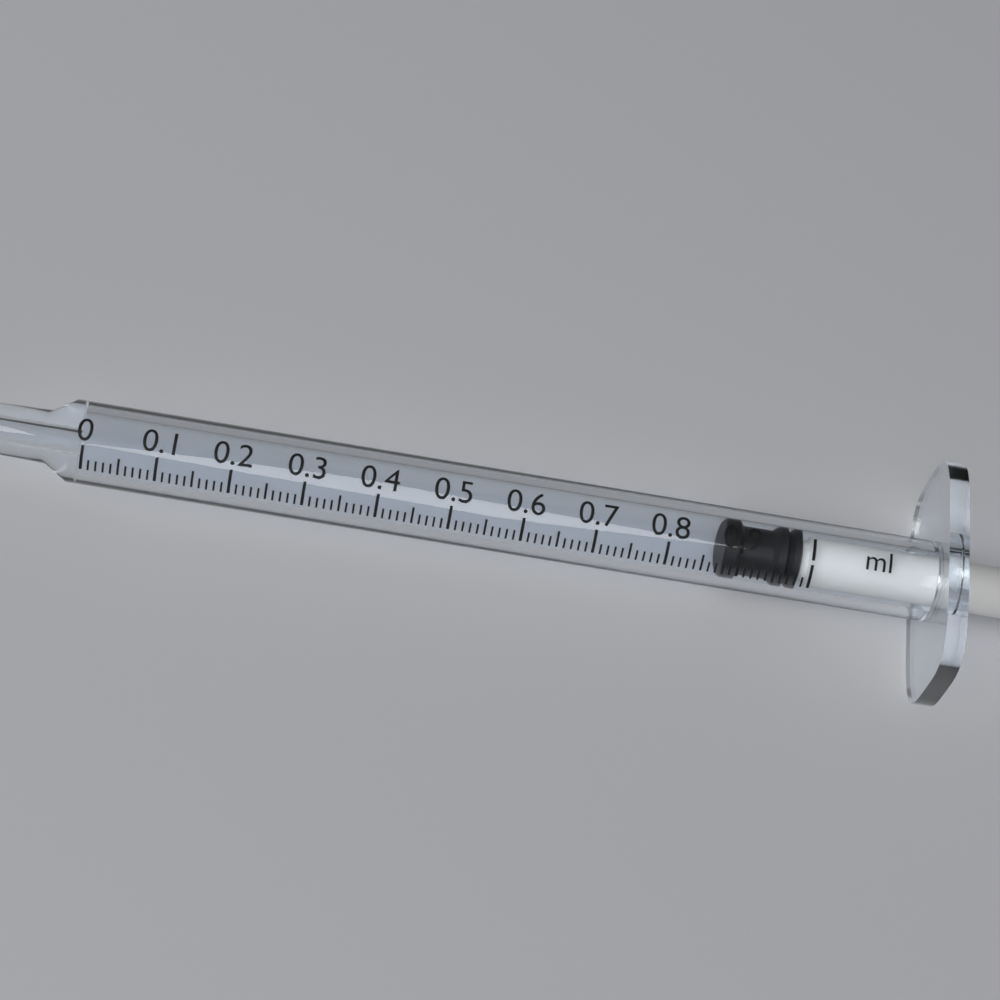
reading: 0.88 ml
